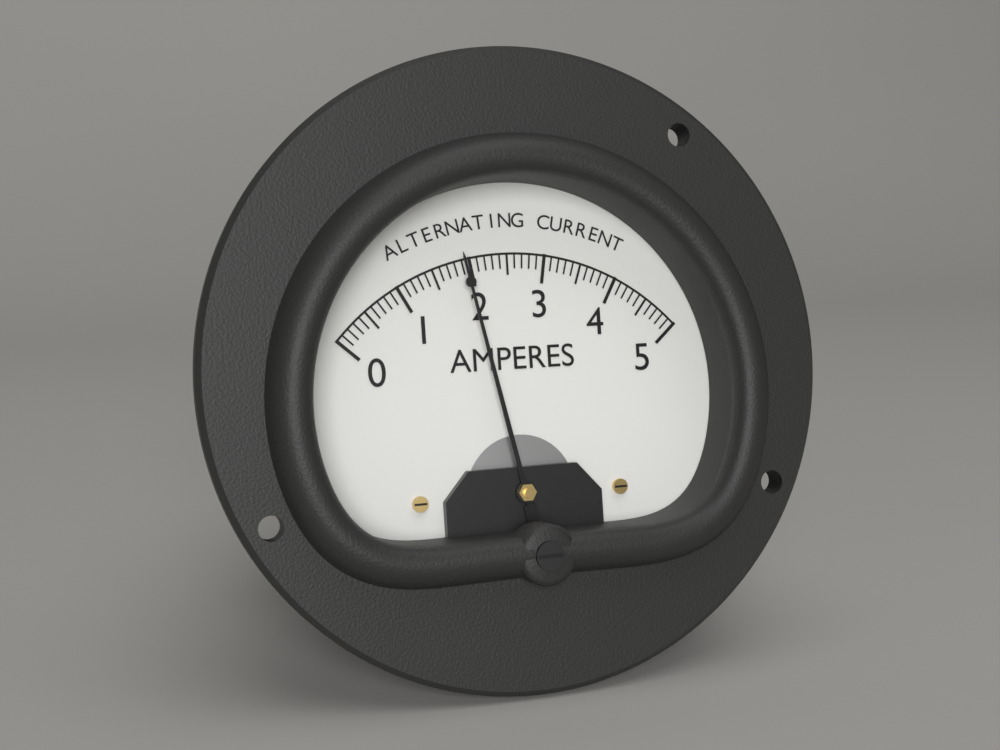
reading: 1.9 A
